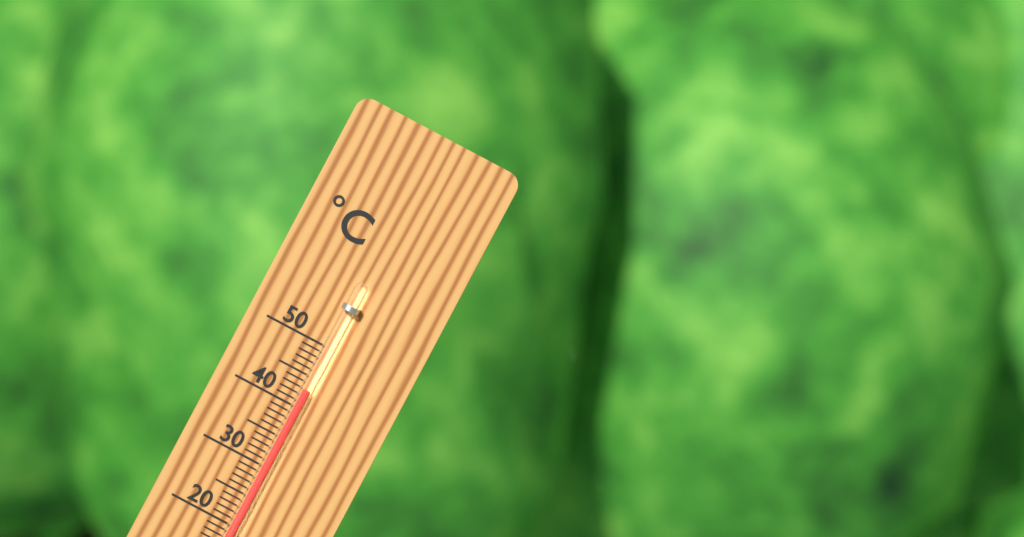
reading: 43 °C
